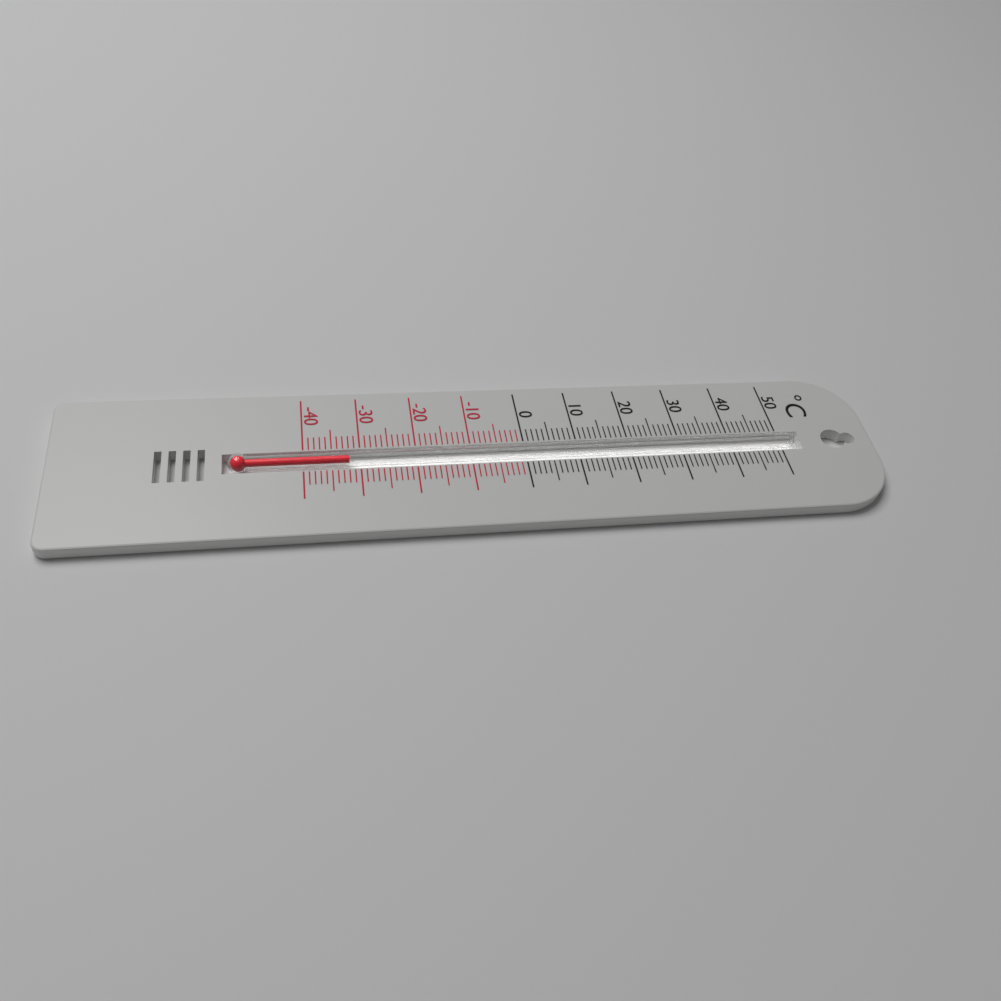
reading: -32 °C
